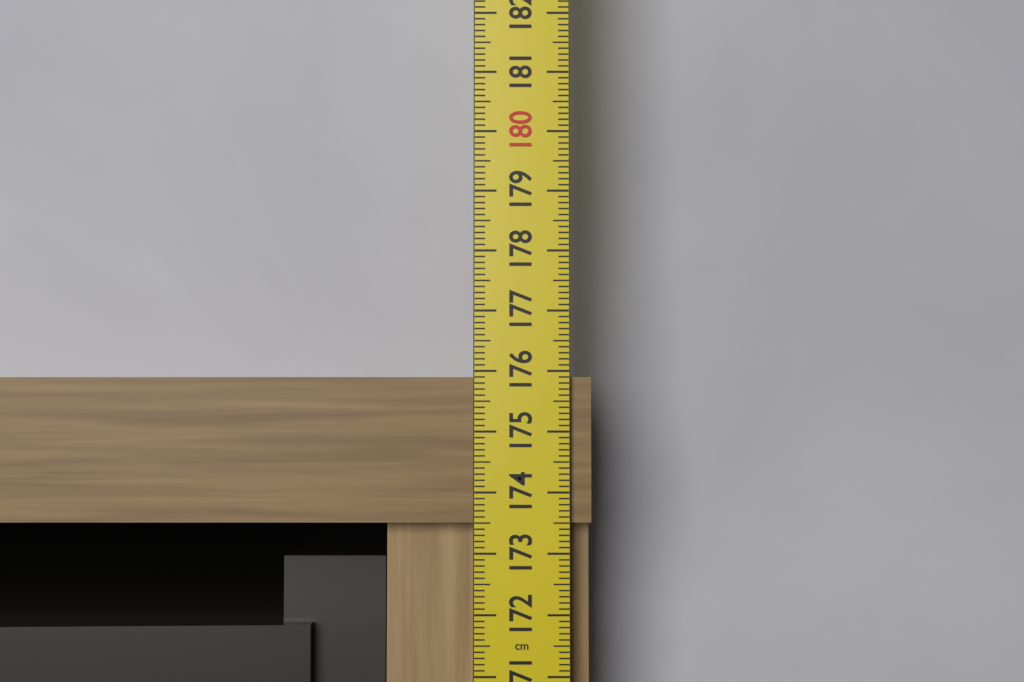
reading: 175.9 cm
